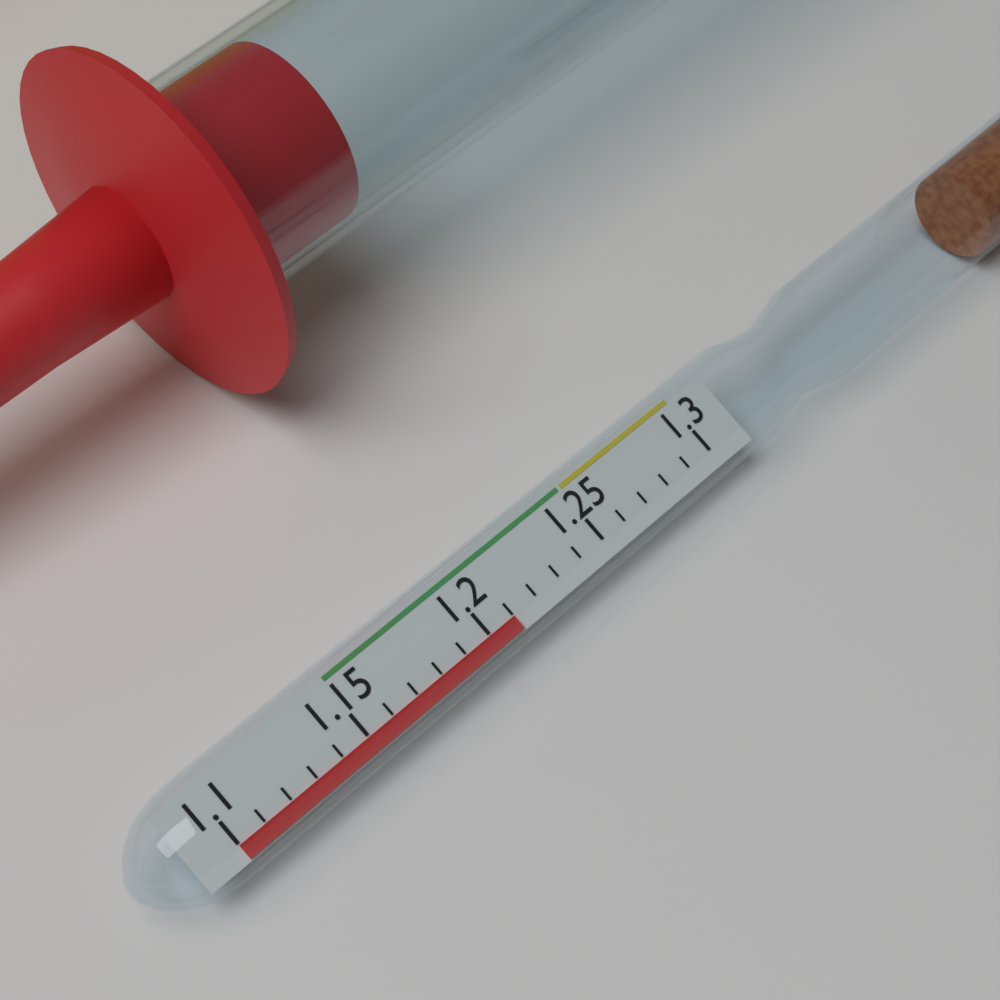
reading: 1.21 (no unit)
